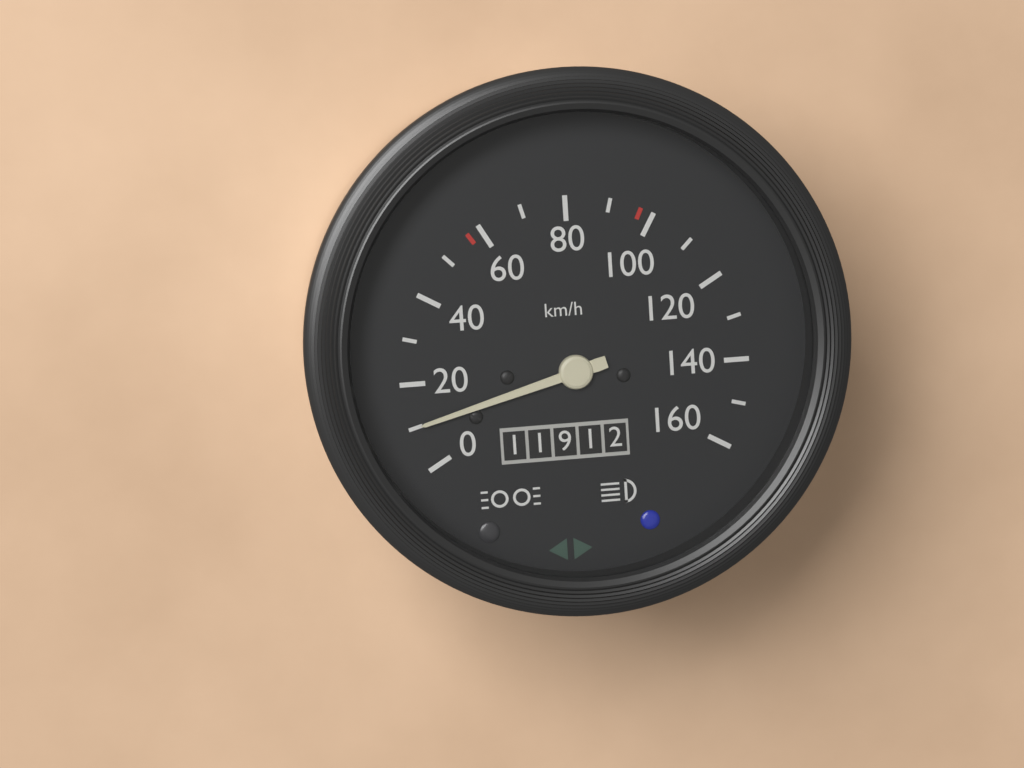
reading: 10 km/h
